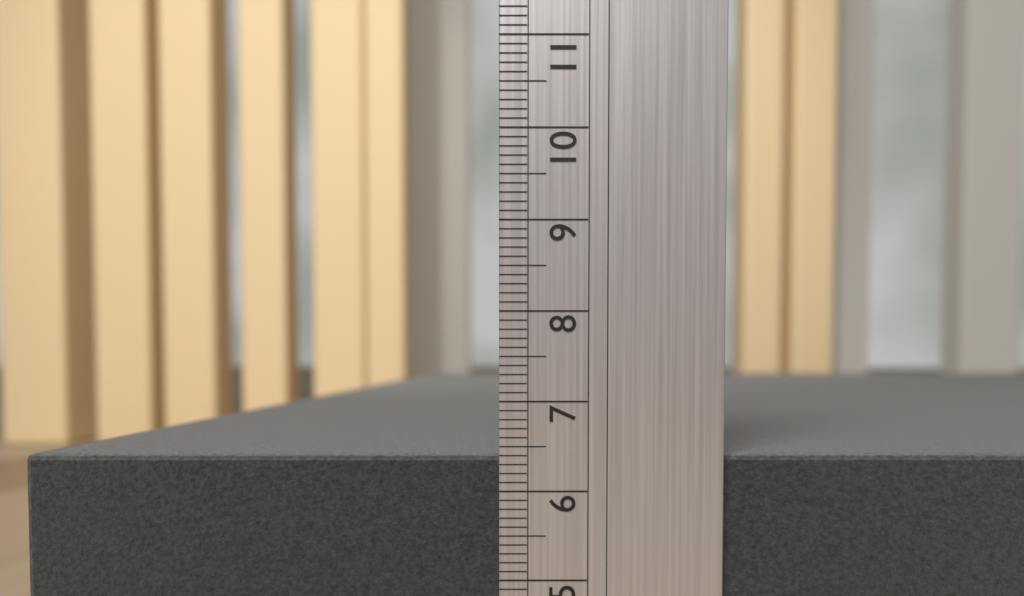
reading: 6.4 (no unit)
